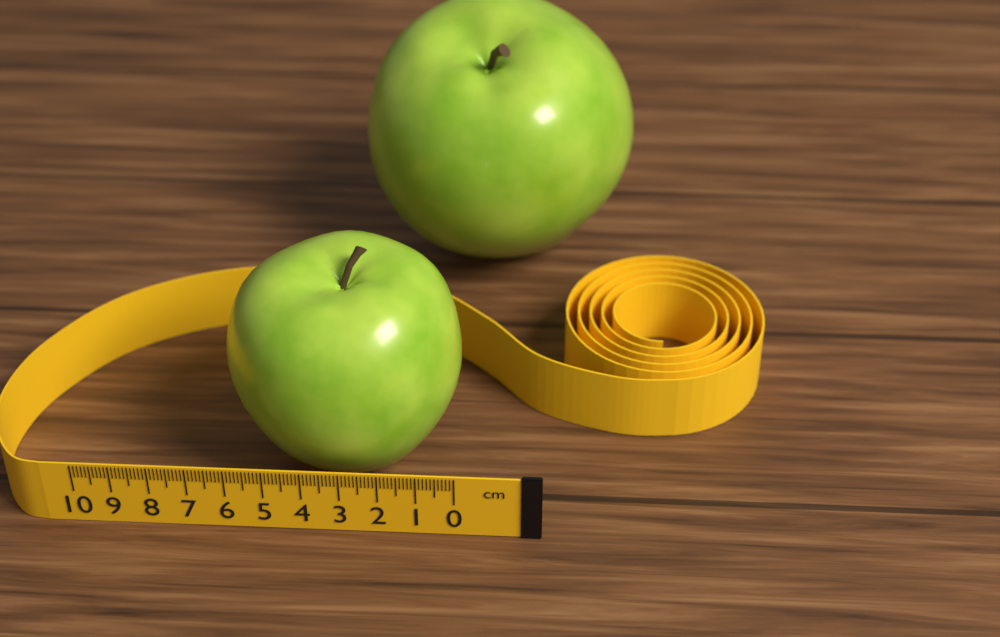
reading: 6.3 cm
